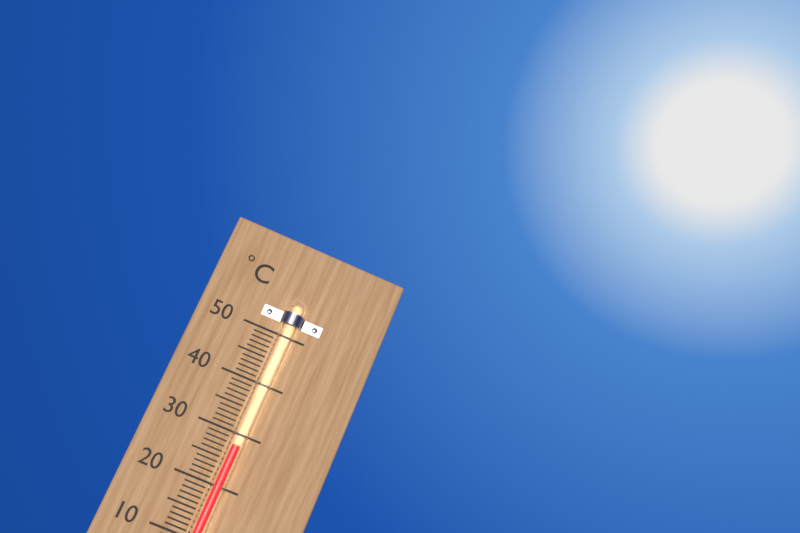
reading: 28 °C
